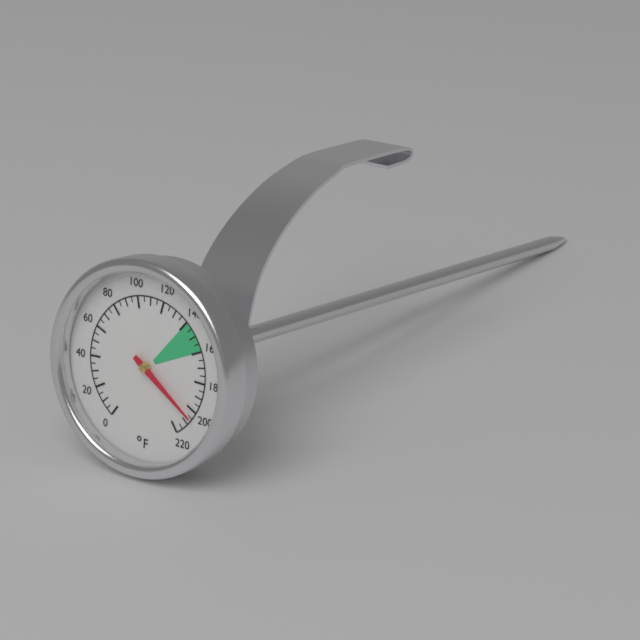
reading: 205 °F
